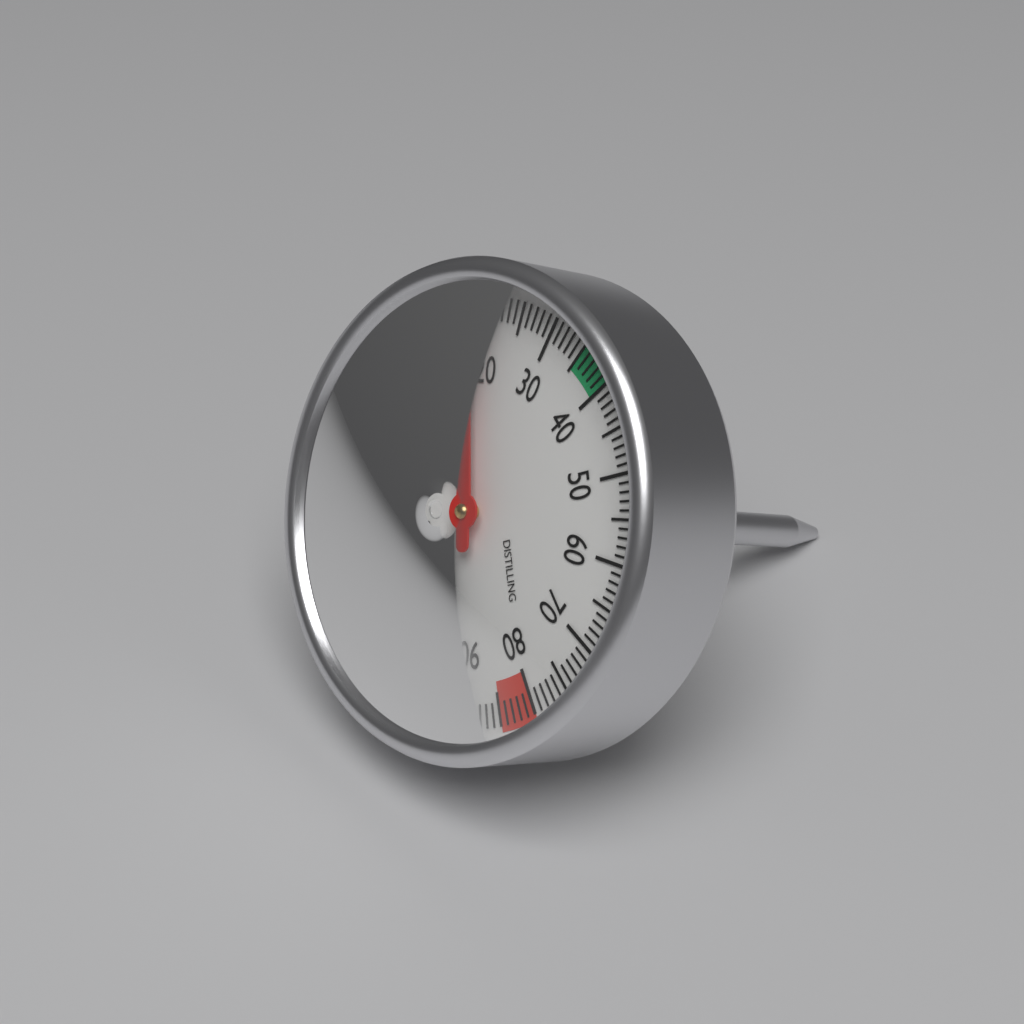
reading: 18 °C
